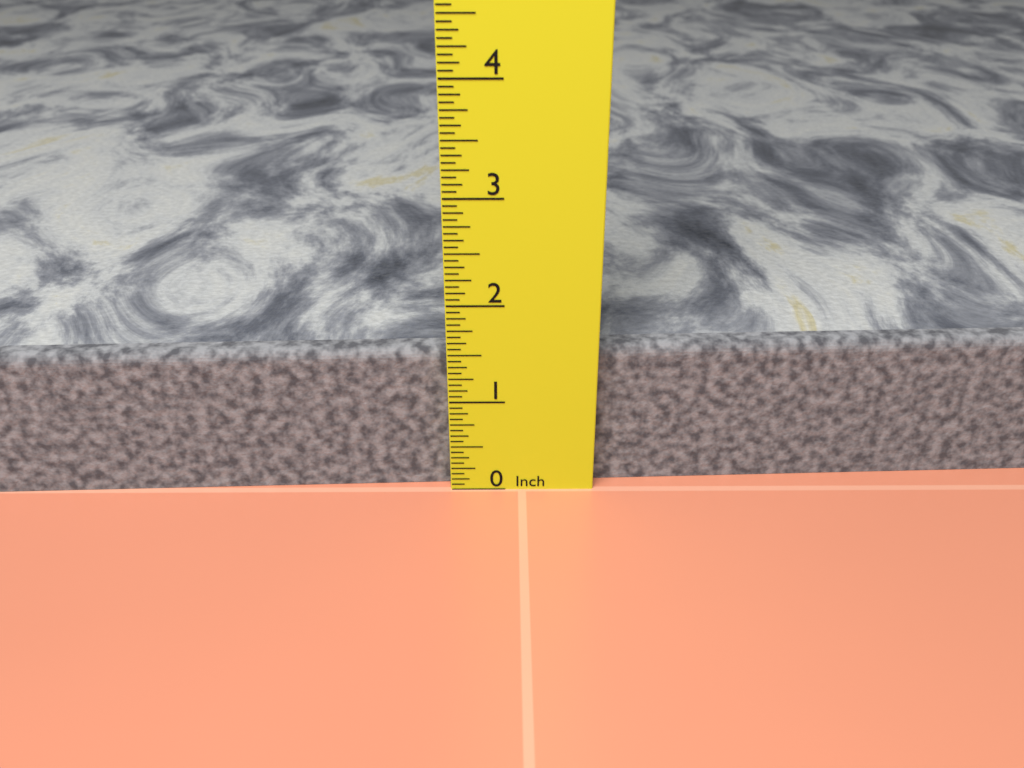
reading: 1.5000 in
